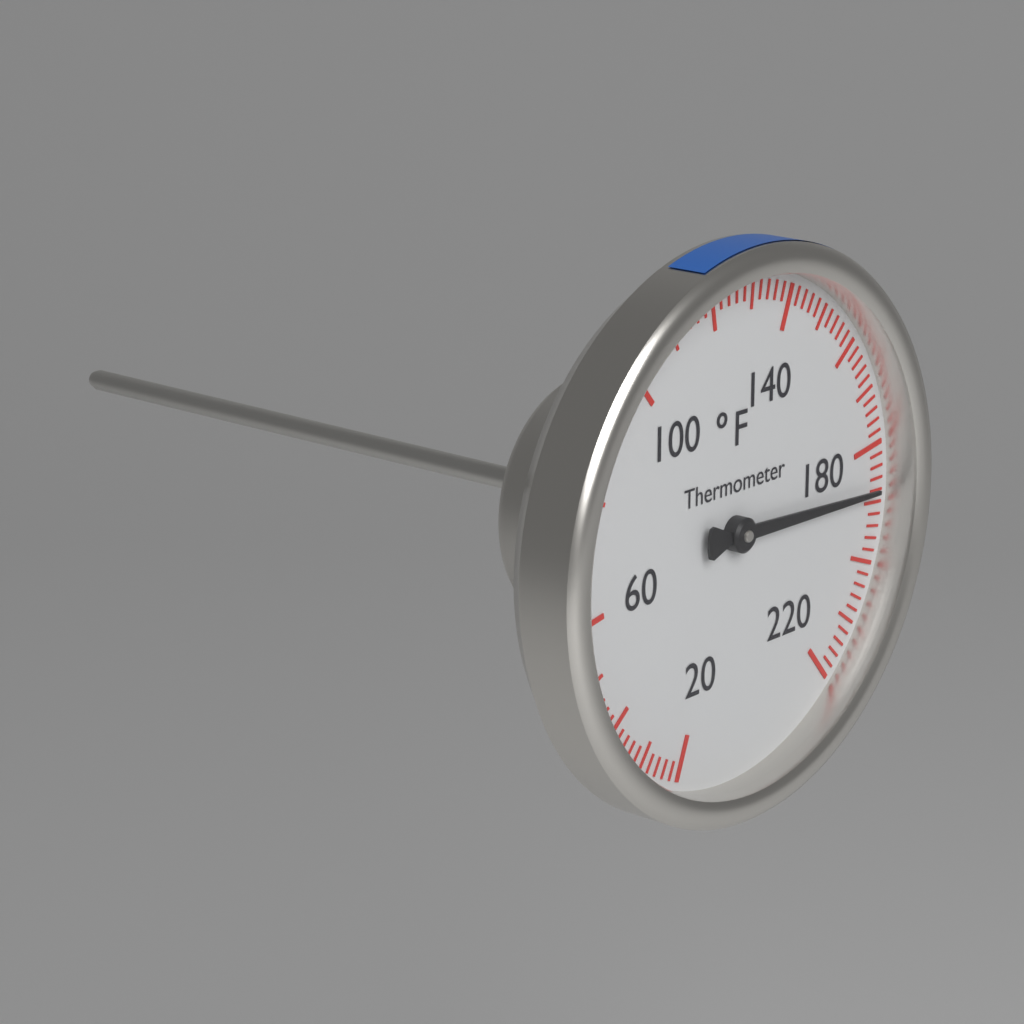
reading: 188 °F
